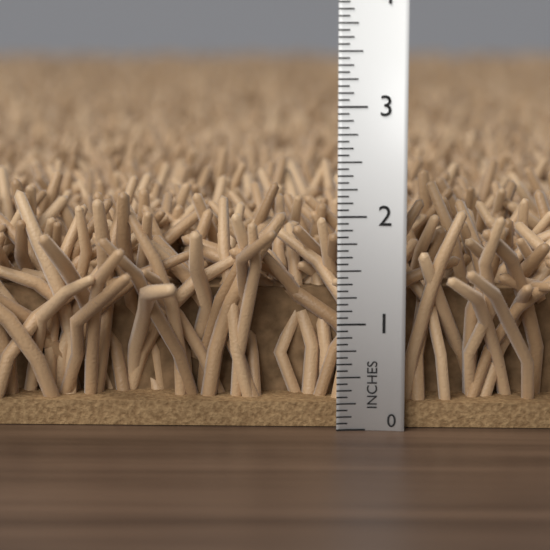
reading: 2.2500 in
